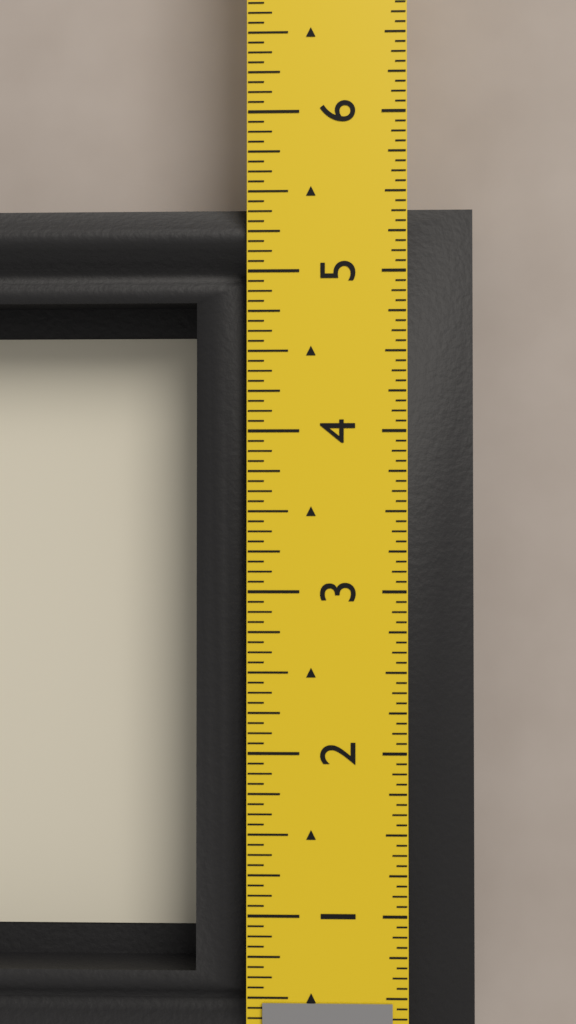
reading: 5.4375 in
